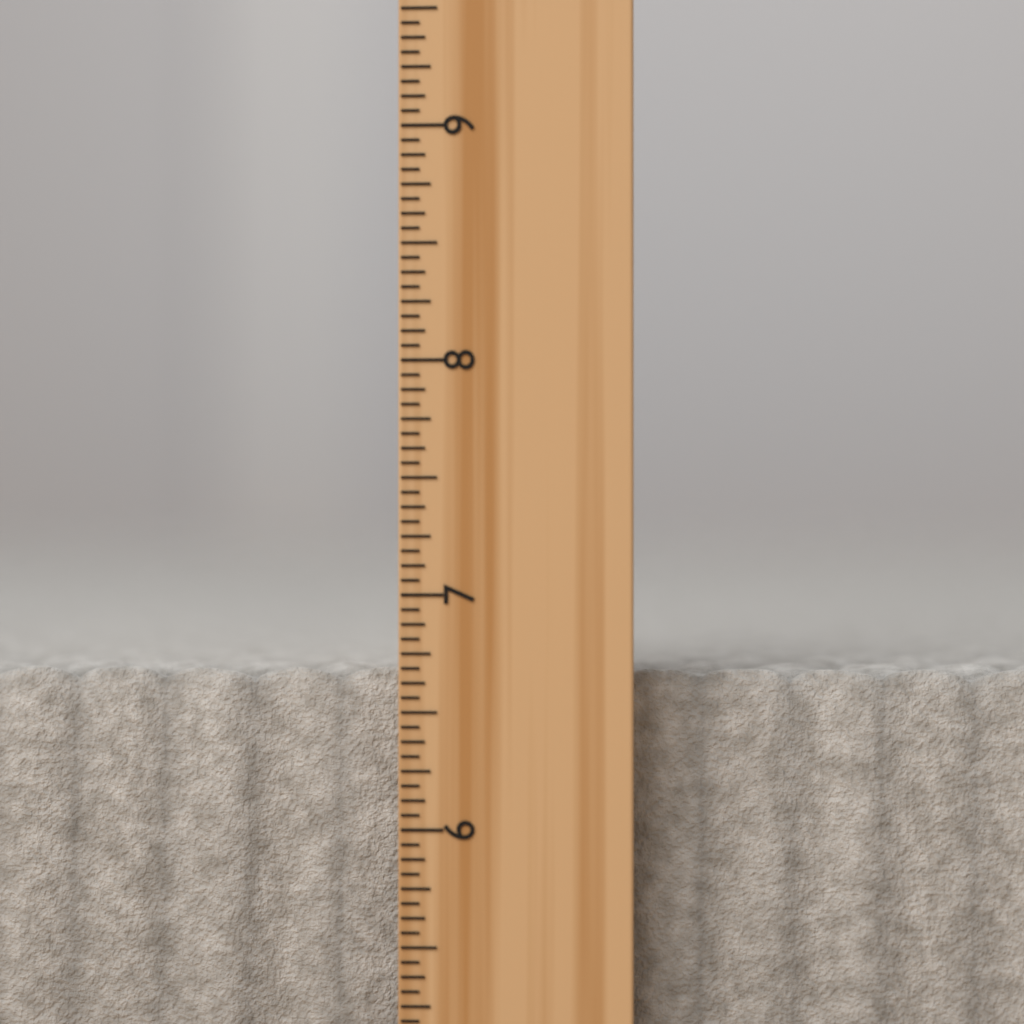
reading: 6.6875 inch
